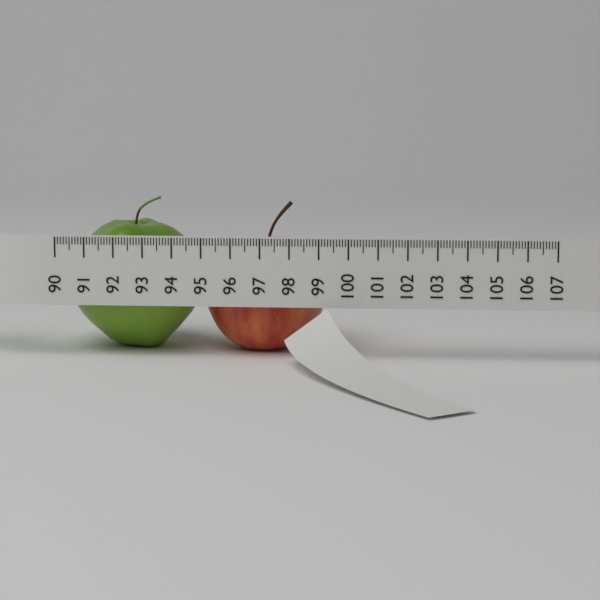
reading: 99.2 (no unit)
